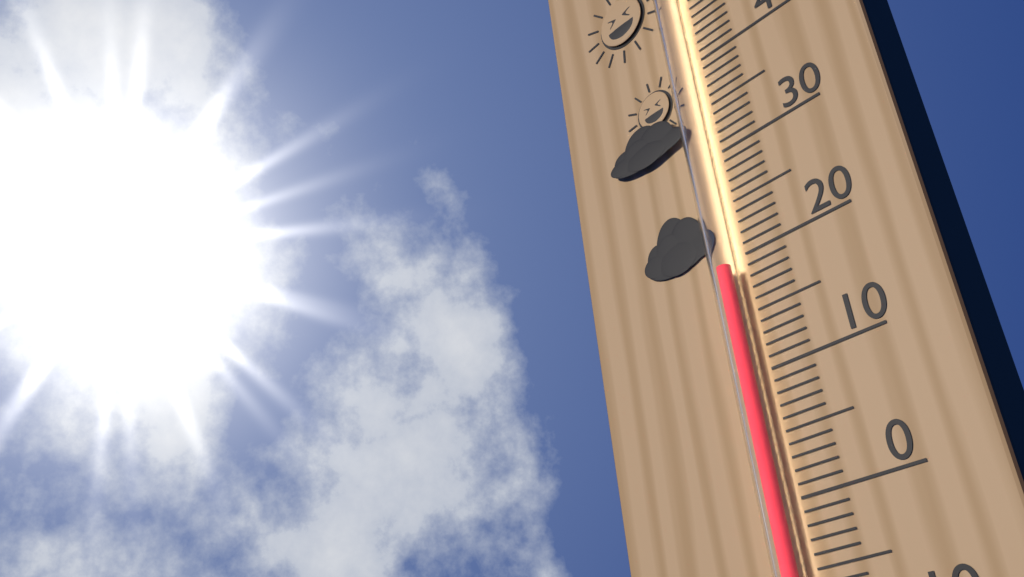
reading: 19 °C
